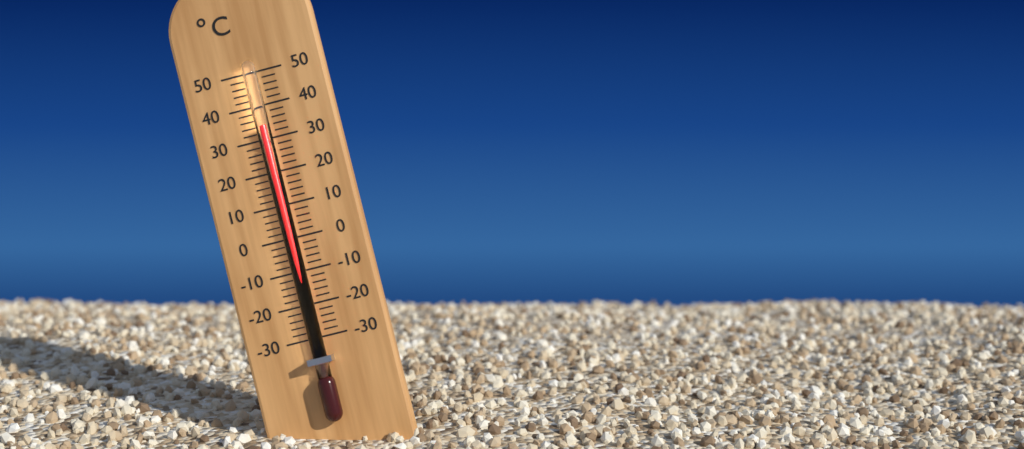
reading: 34 °C
